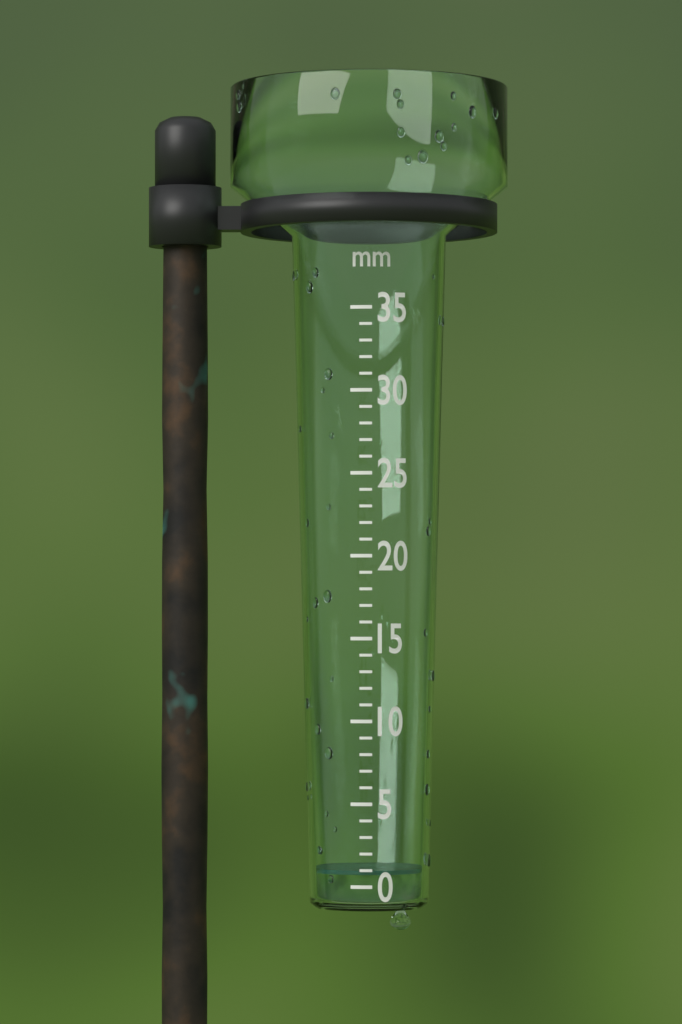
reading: 1 mm
